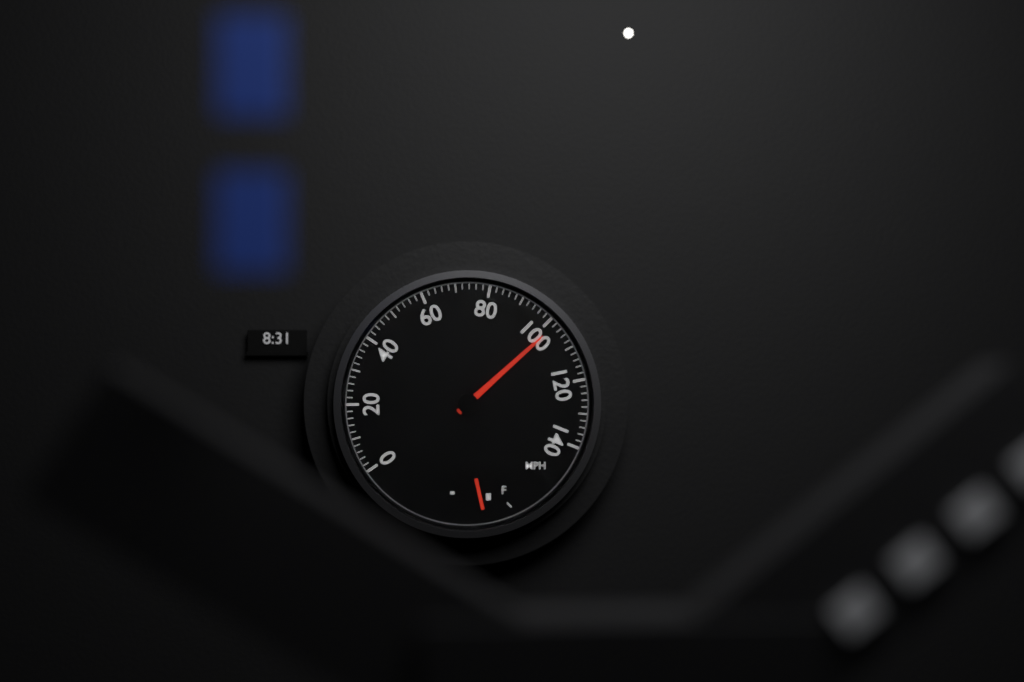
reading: 102 mph
